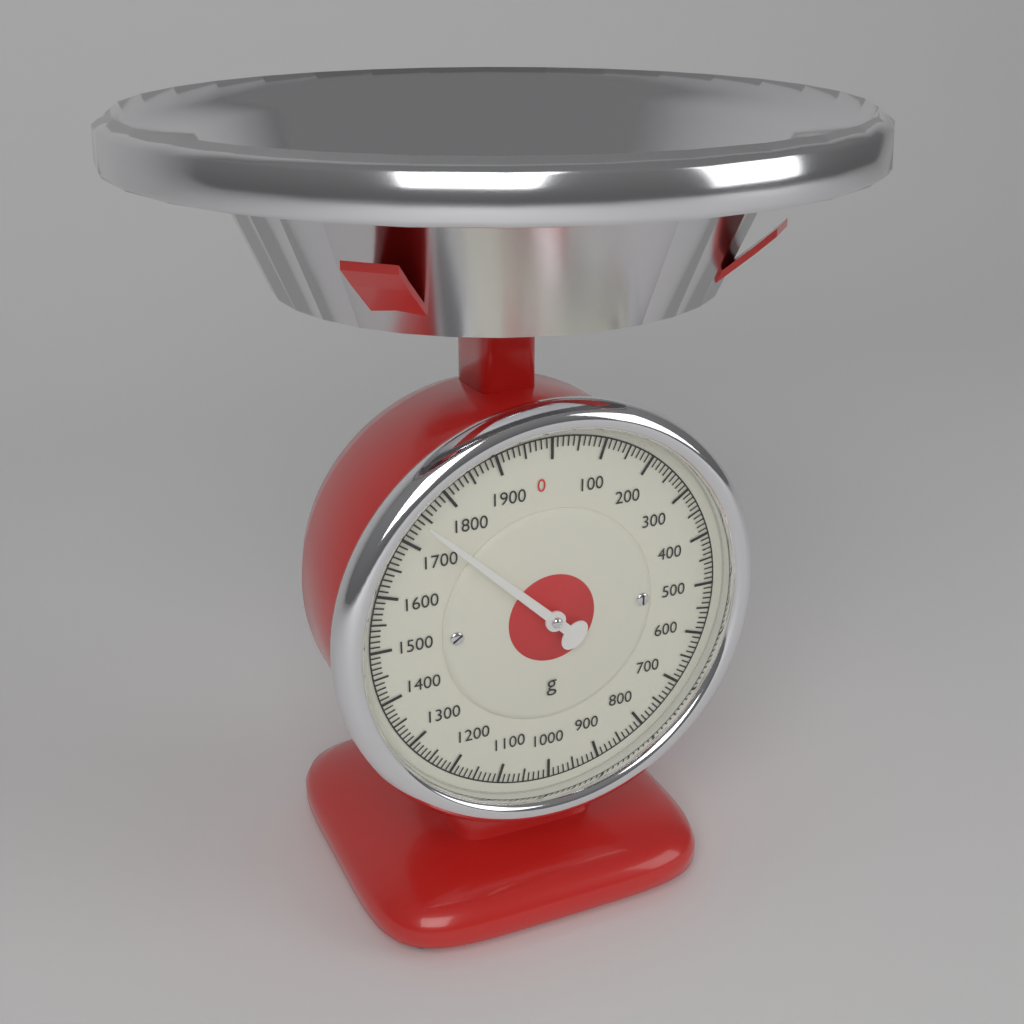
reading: 1740 g
